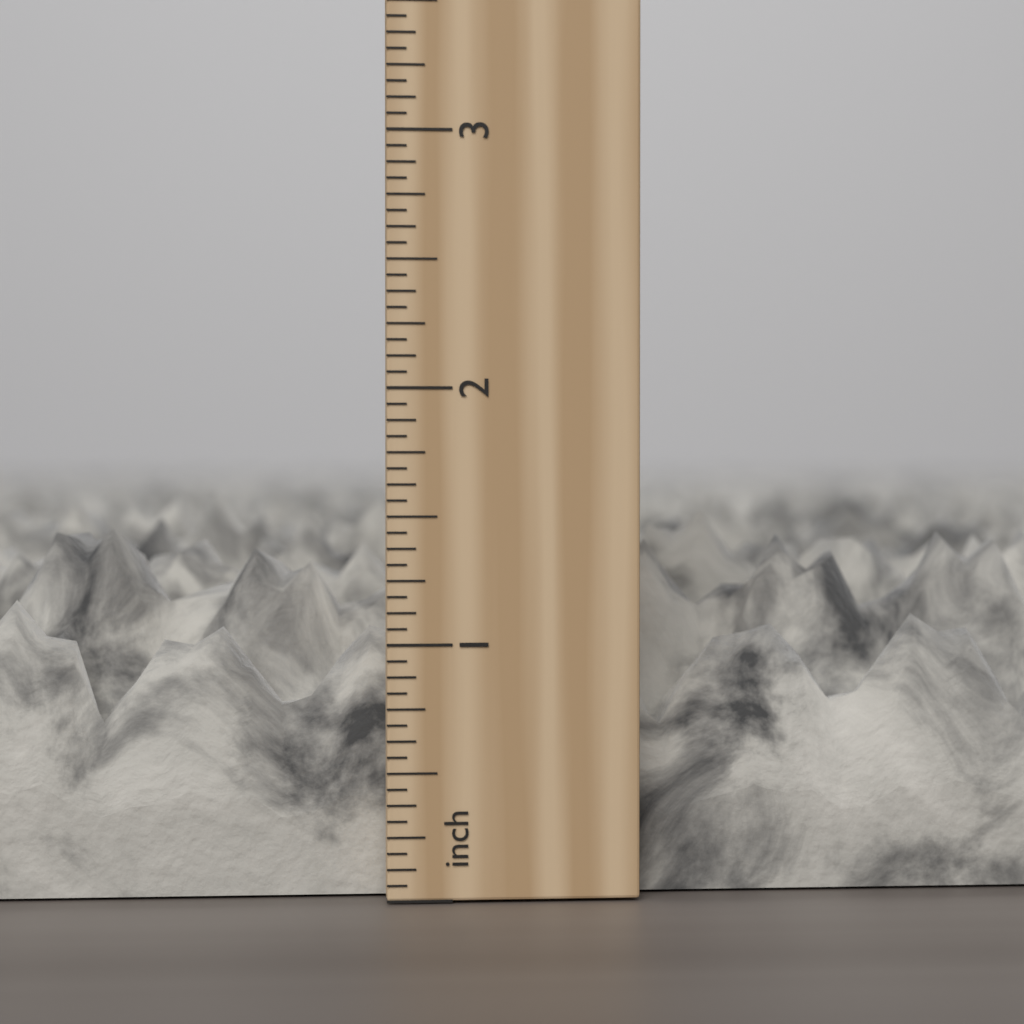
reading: 1.5625 in
